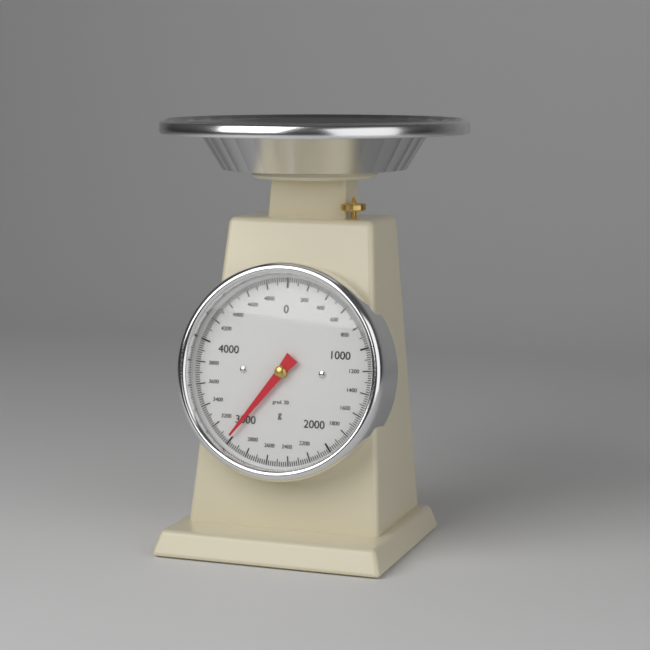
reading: 3020 g
